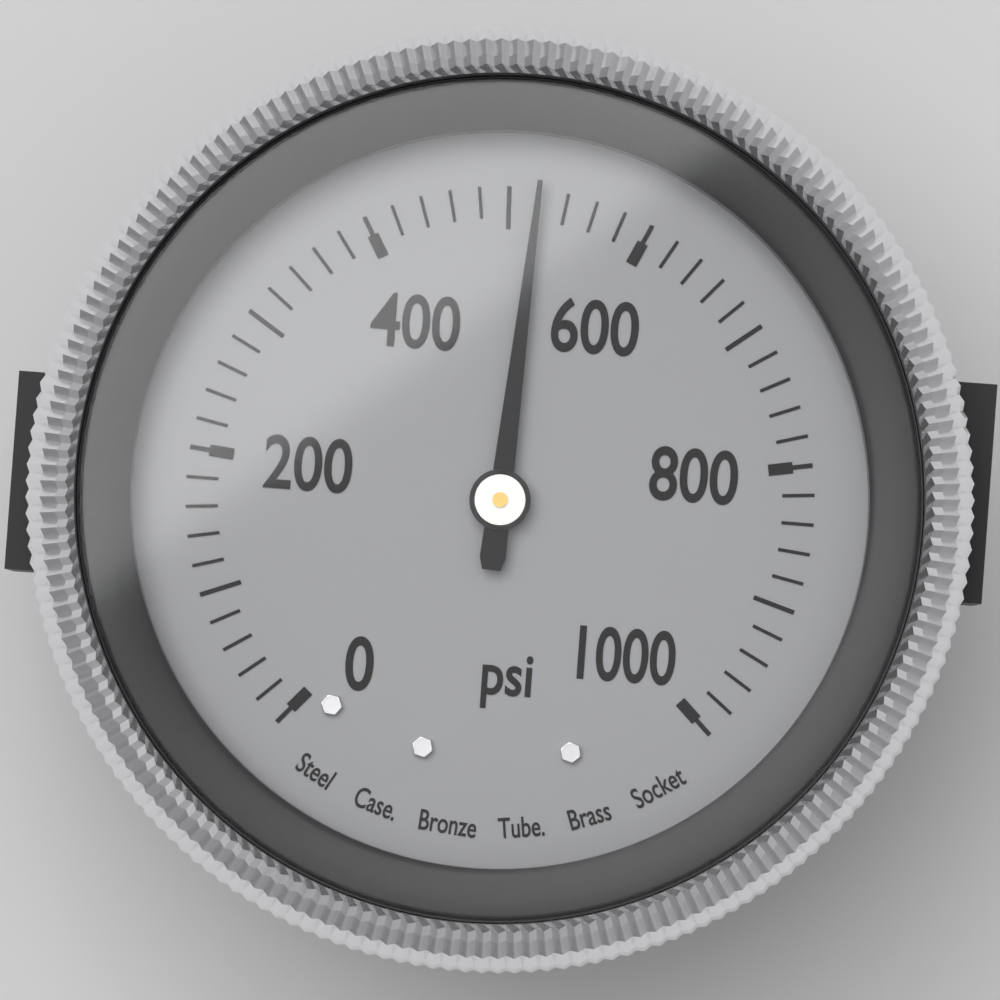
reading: 520 psi
